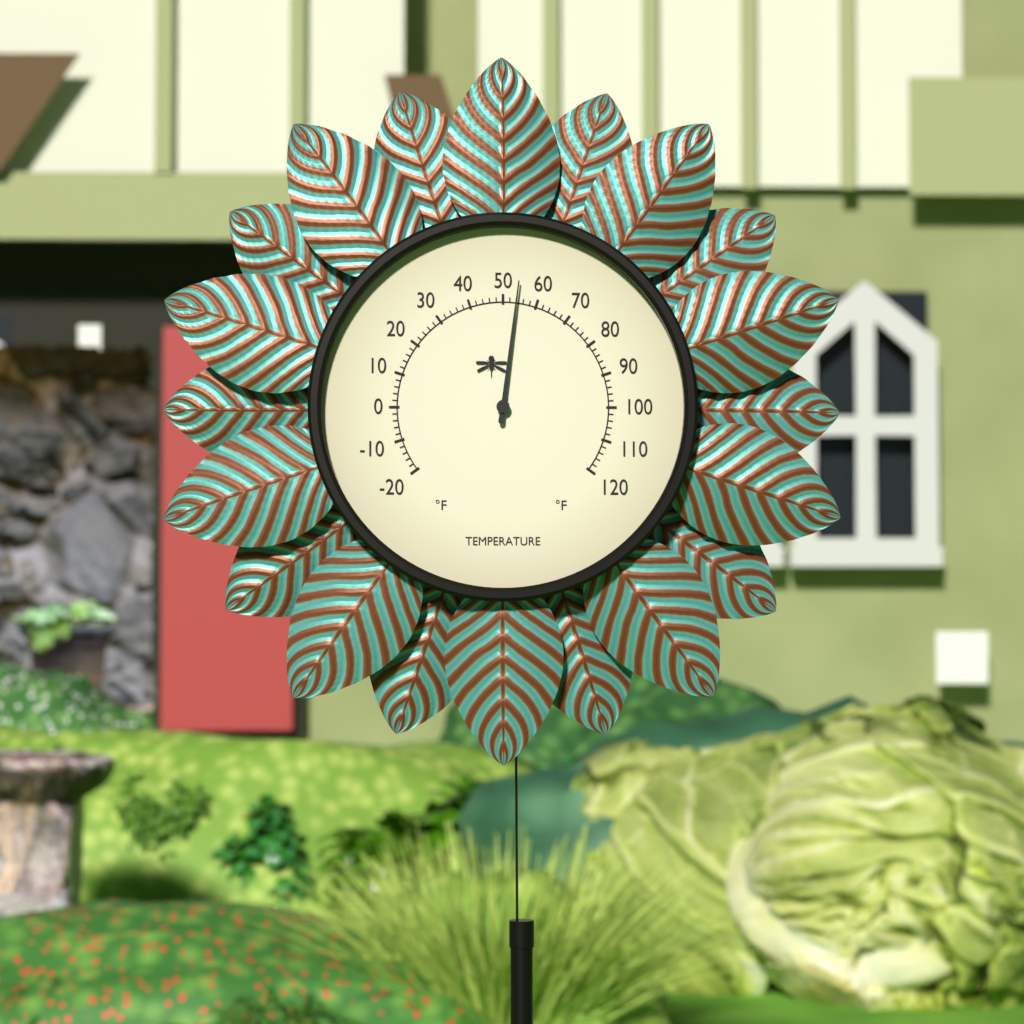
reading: 54 °F
